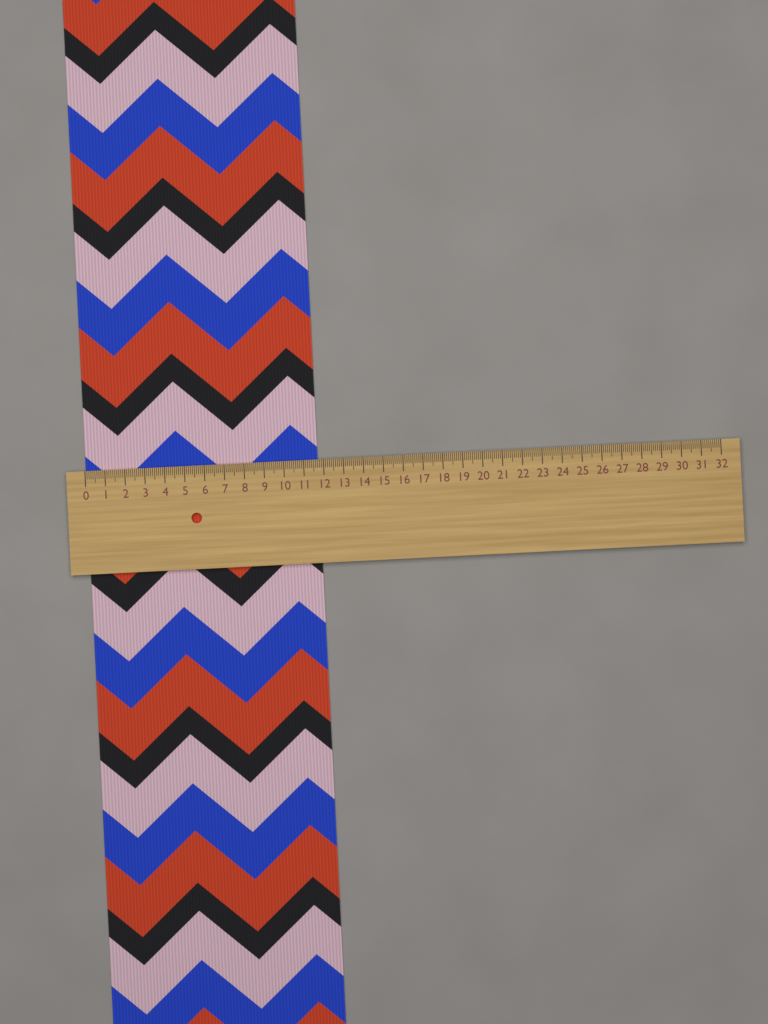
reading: 11.7 (no unit)
